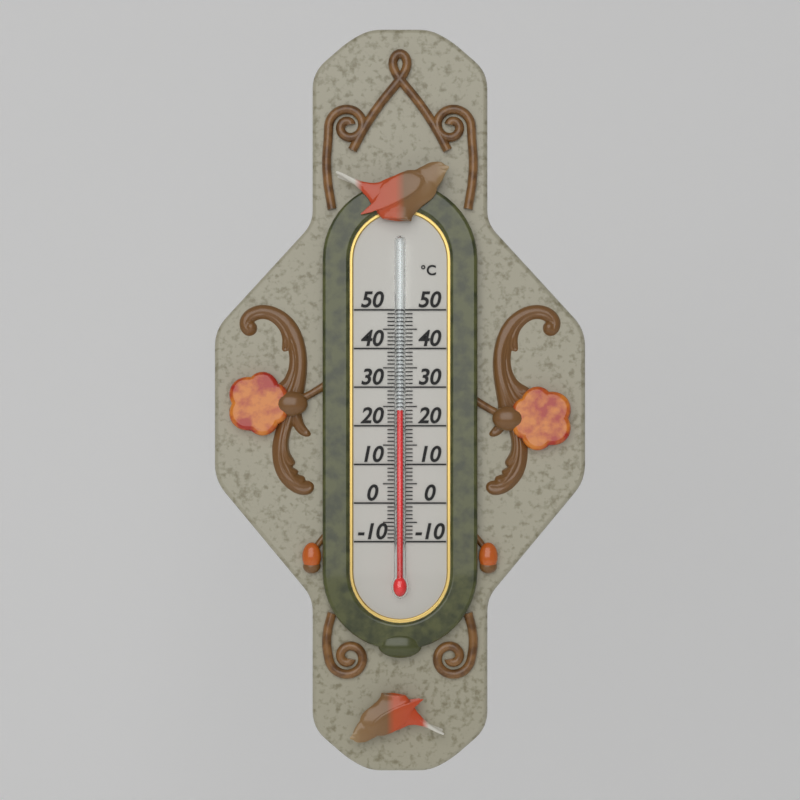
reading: 24 °C
